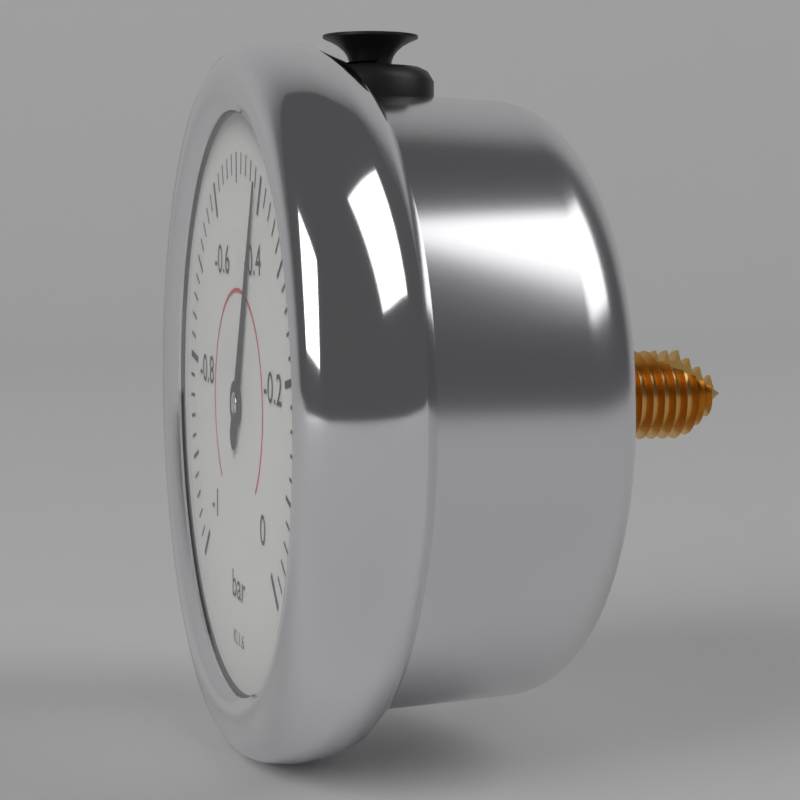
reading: -0.42 bar
